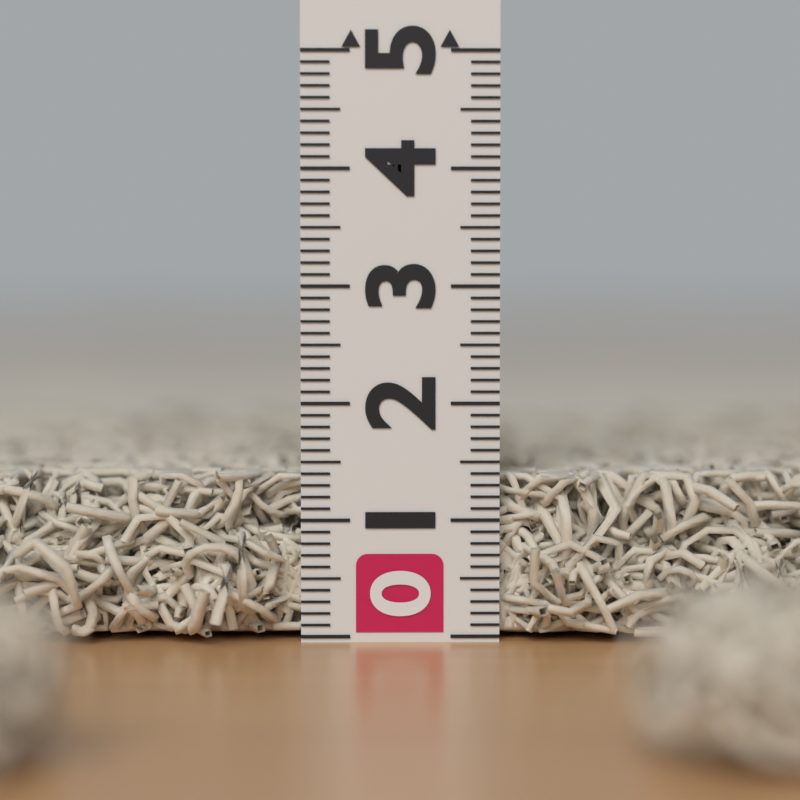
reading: 1.4 (no unit)
